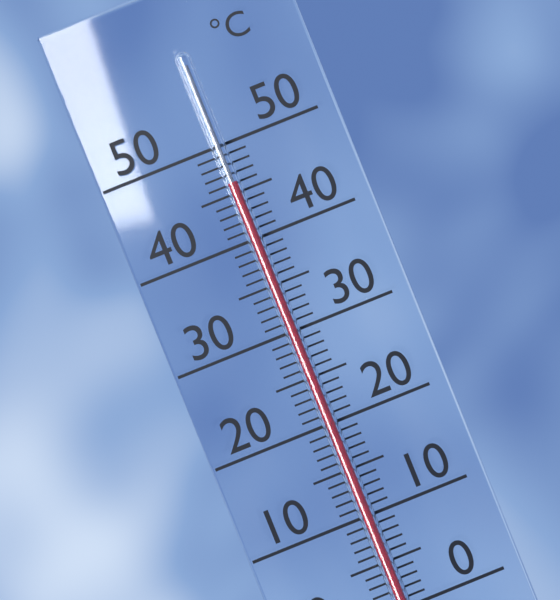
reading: 46 °C
